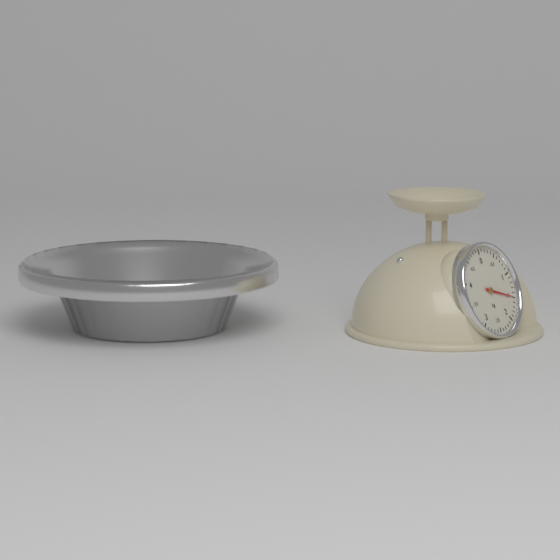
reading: 1.5 kg
